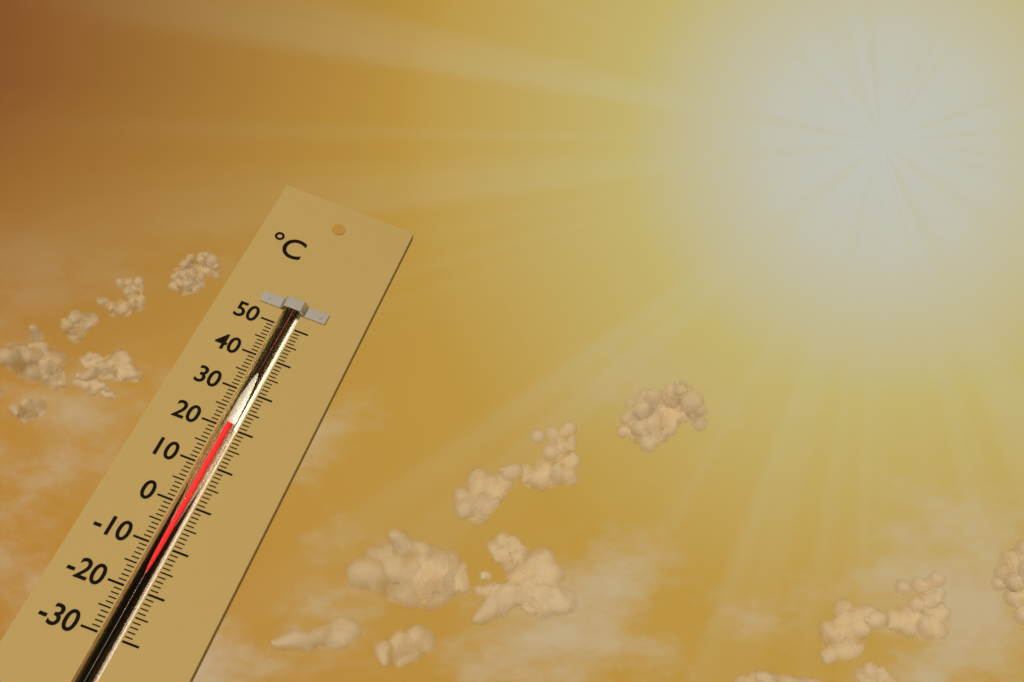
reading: 21 °C
